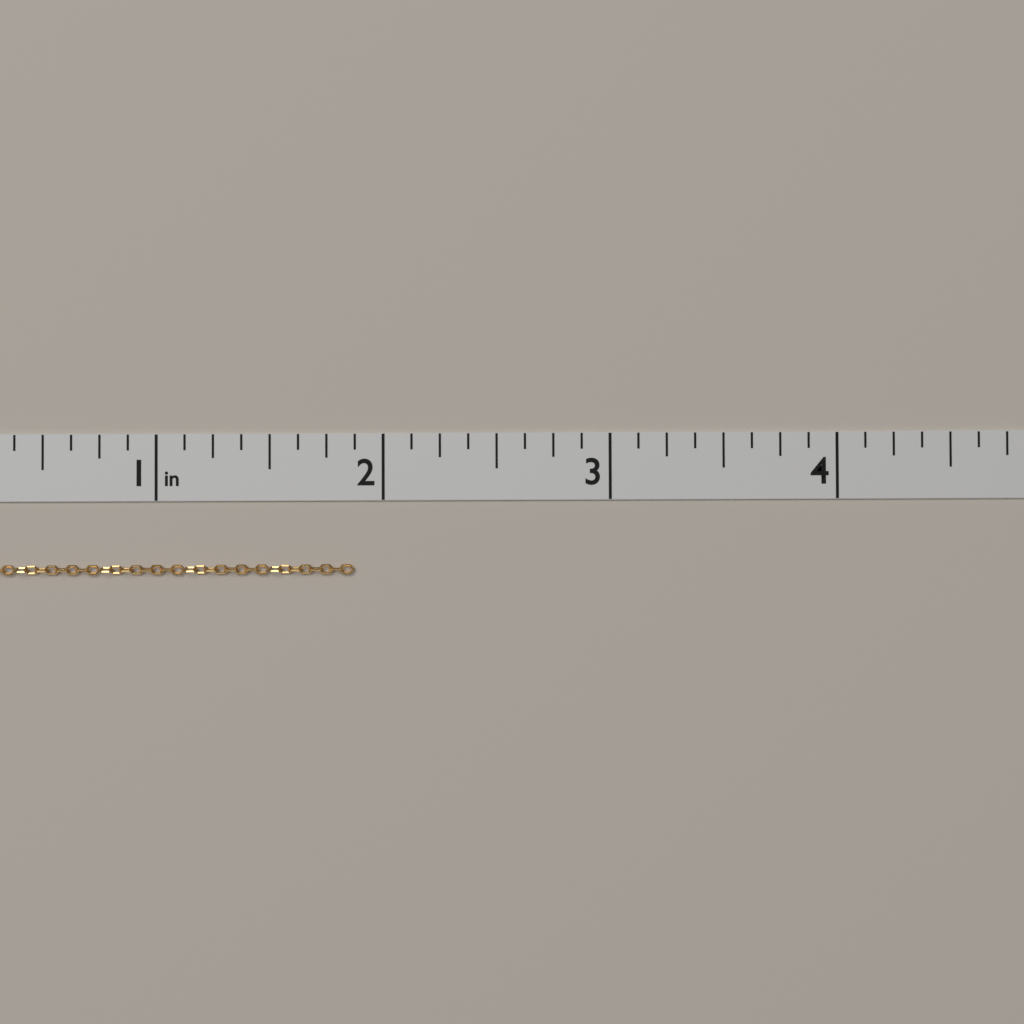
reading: 1.875 in
